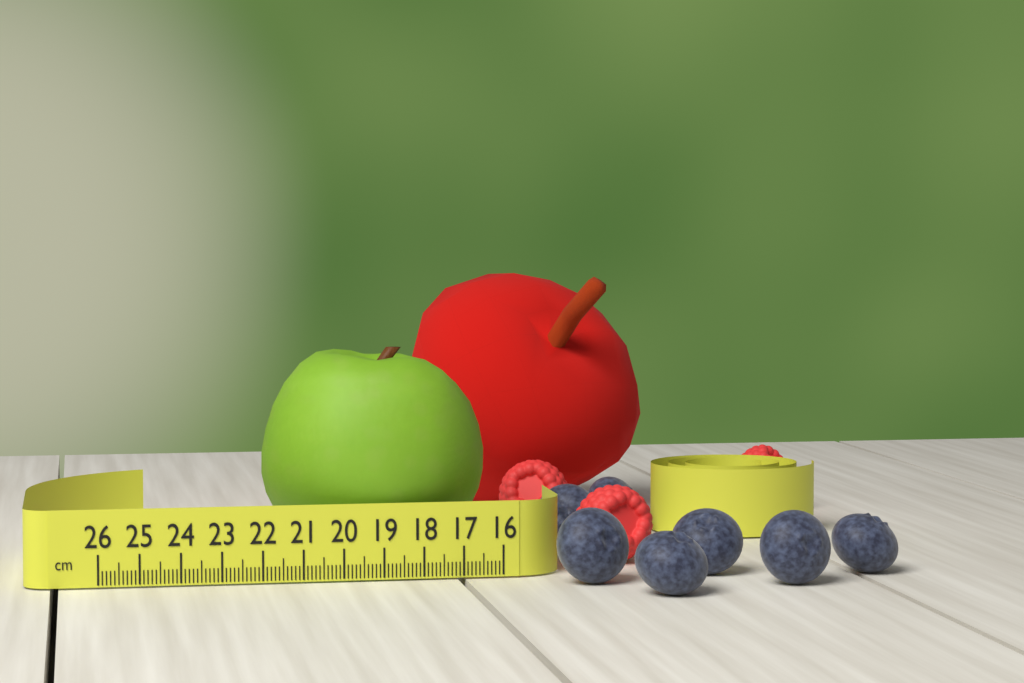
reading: 21.8 cm
